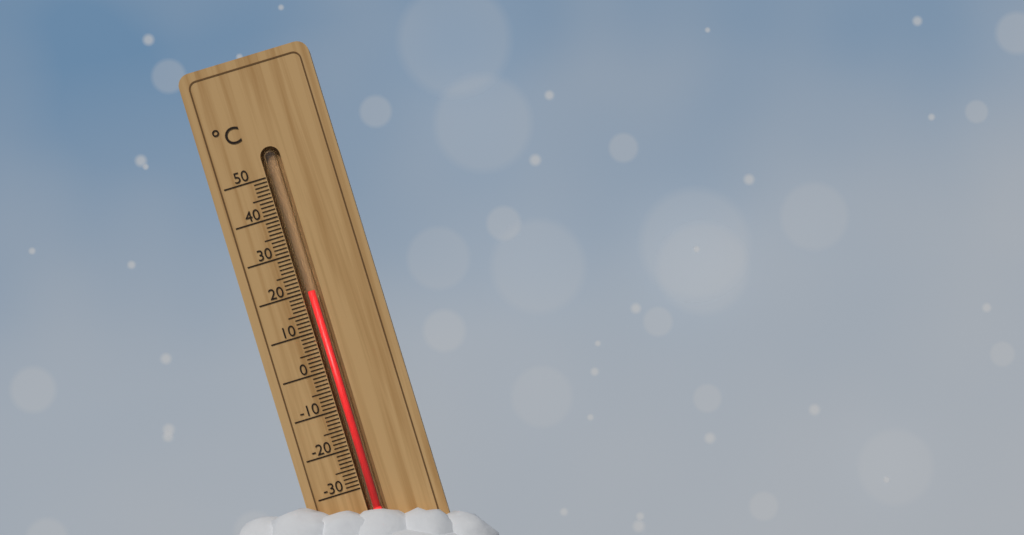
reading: 20 °C
